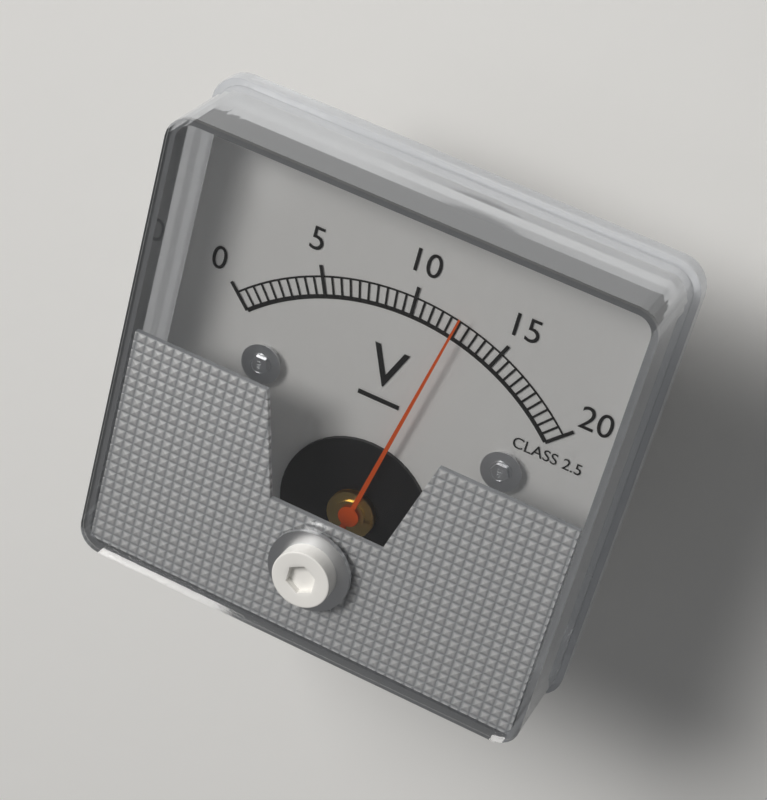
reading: 12.5 V
